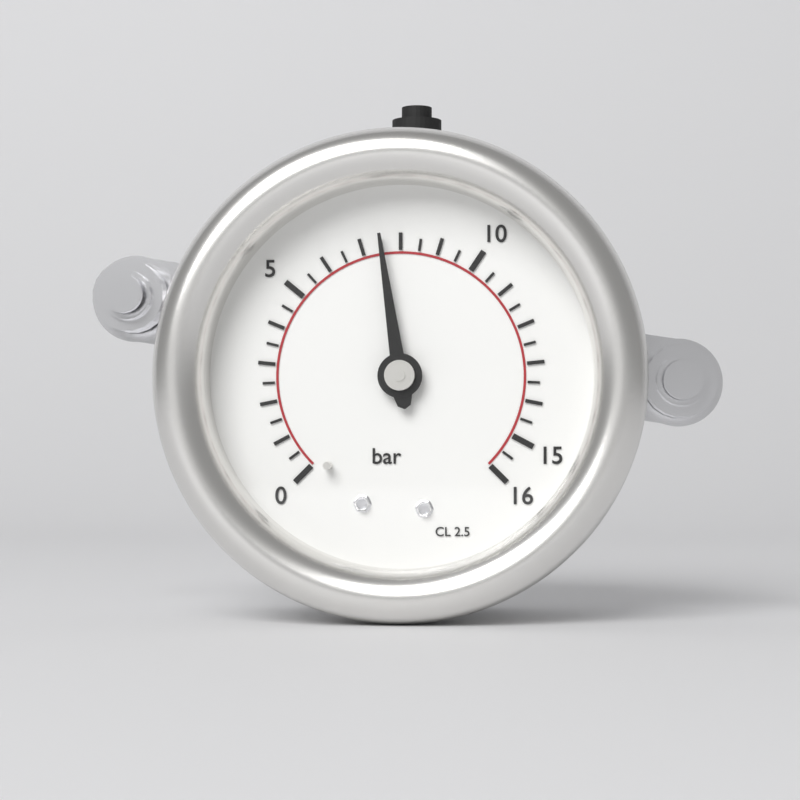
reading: 7.5 bar
